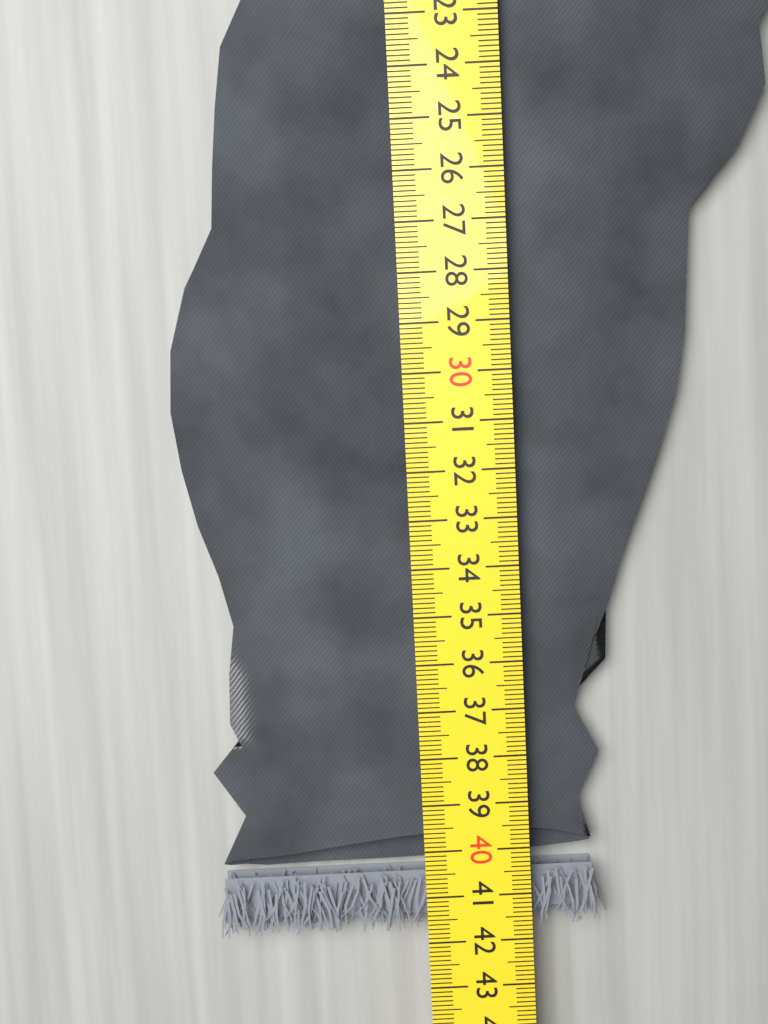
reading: 41.8 cm
